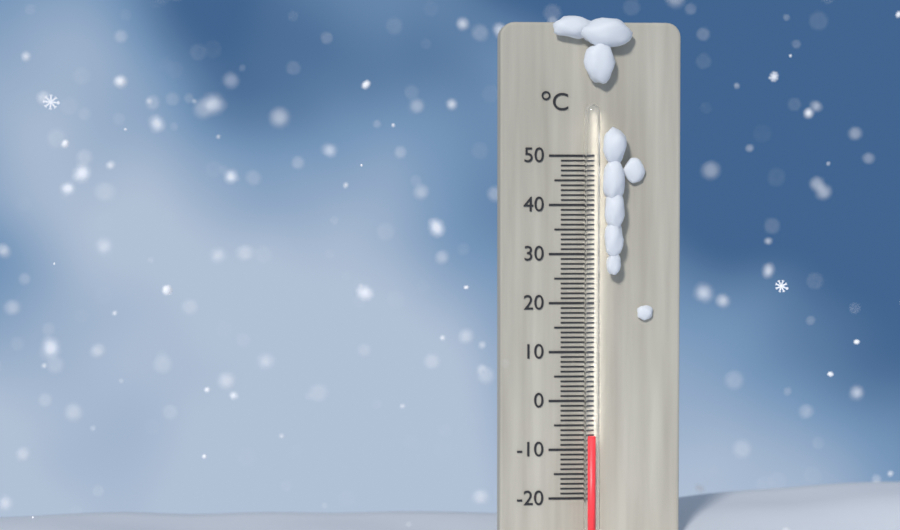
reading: -7 °C
